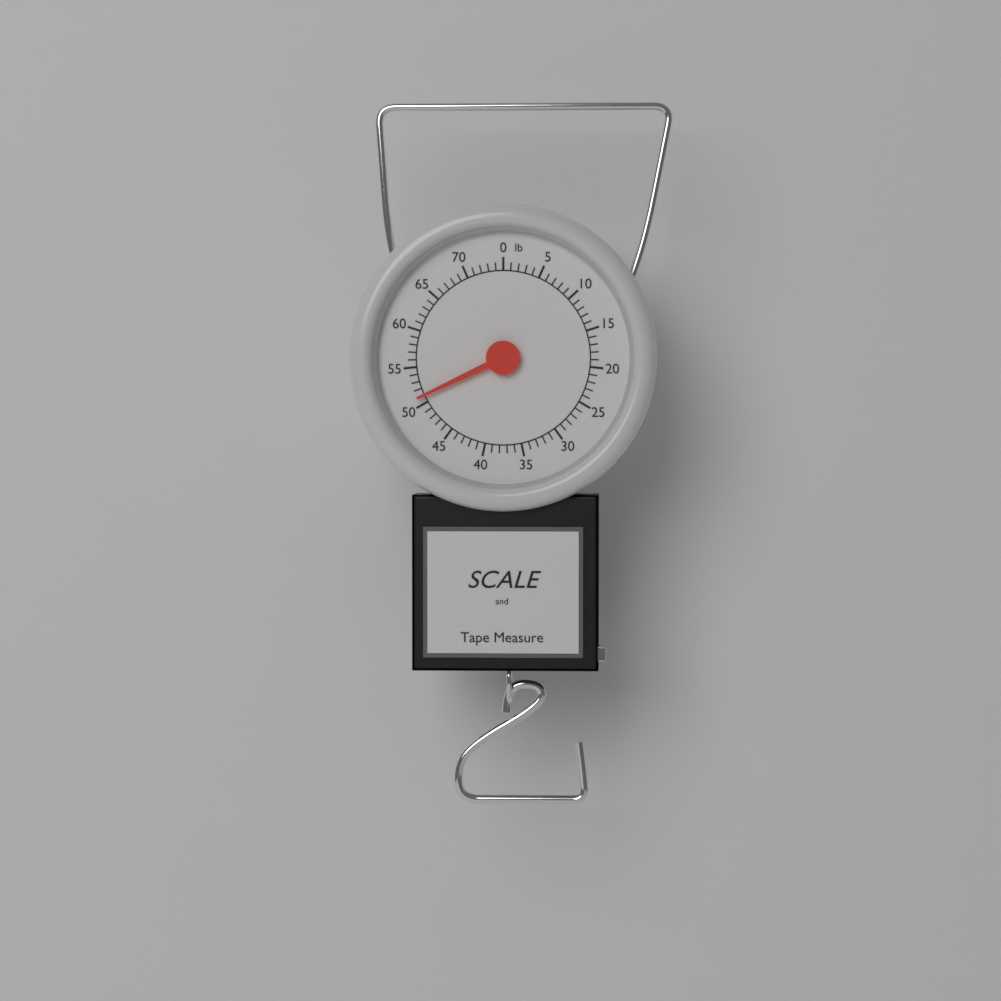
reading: 51 lb
